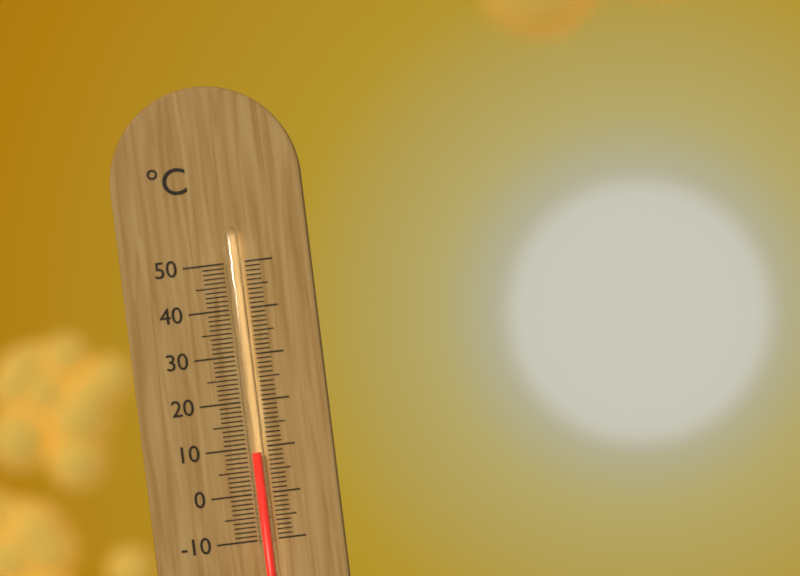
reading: 9 °C
